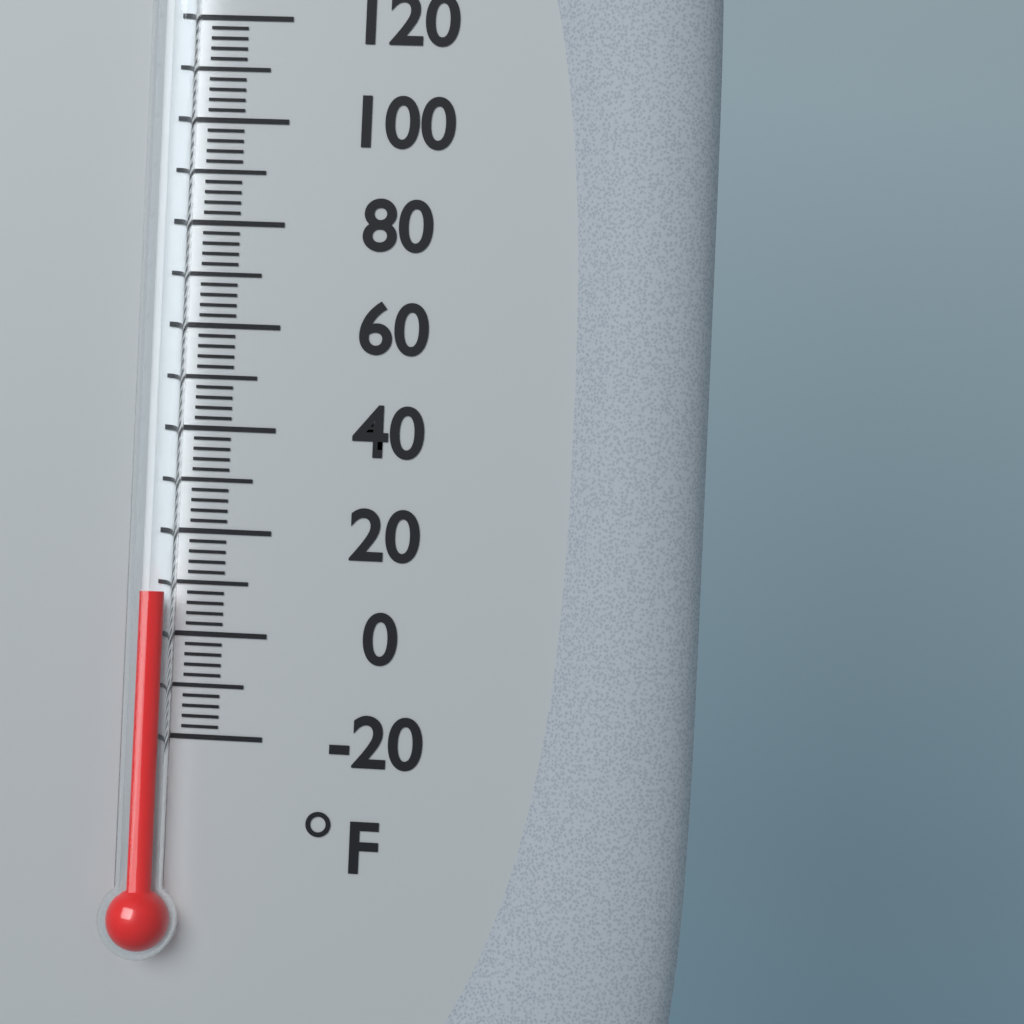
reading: 8 °F
